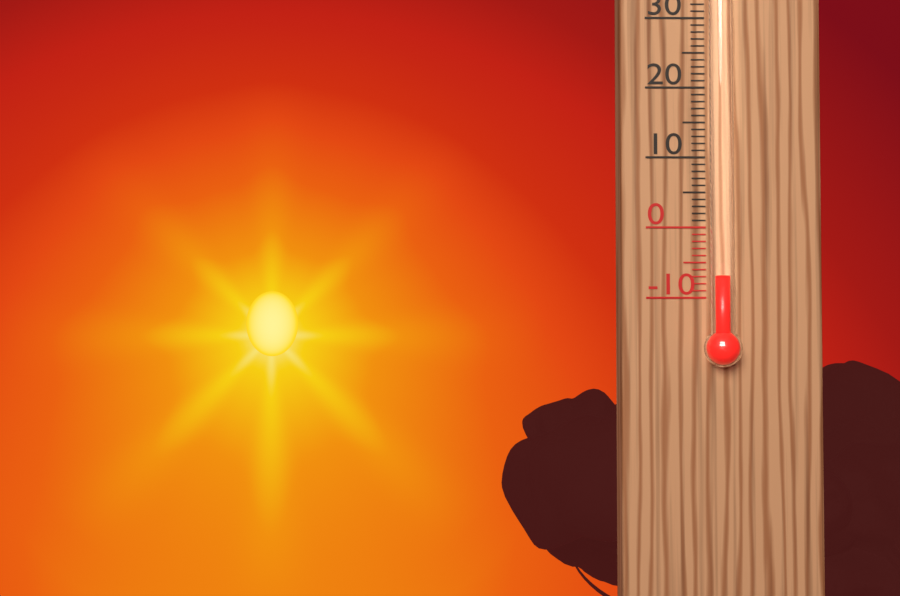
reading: -7 °C
